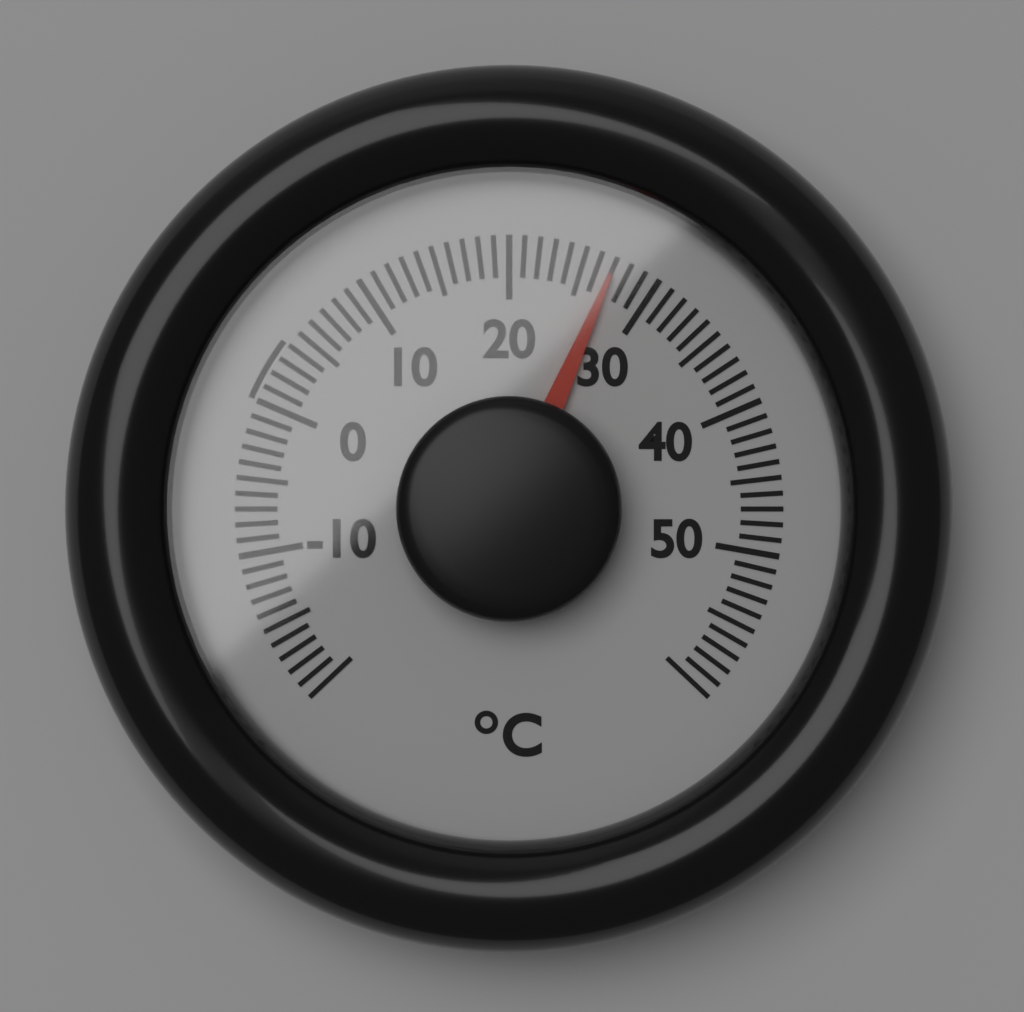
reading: 27 °C
